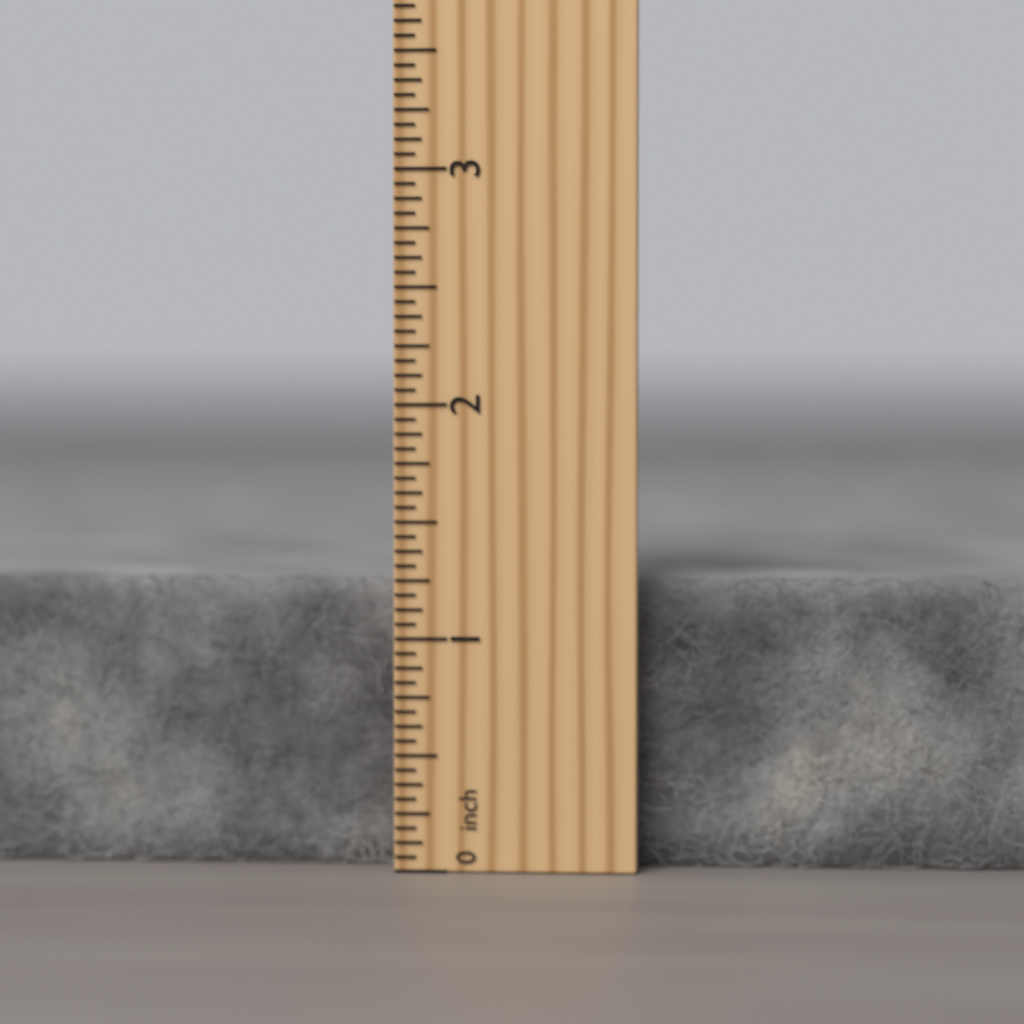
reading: 1.2500 inch
